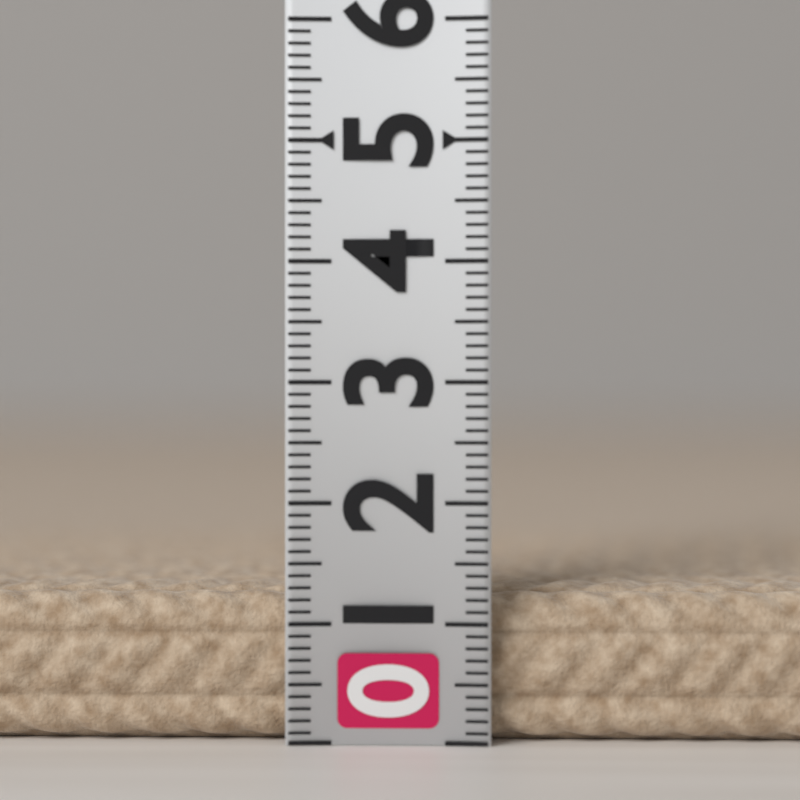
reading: 1.3 (no unit)
